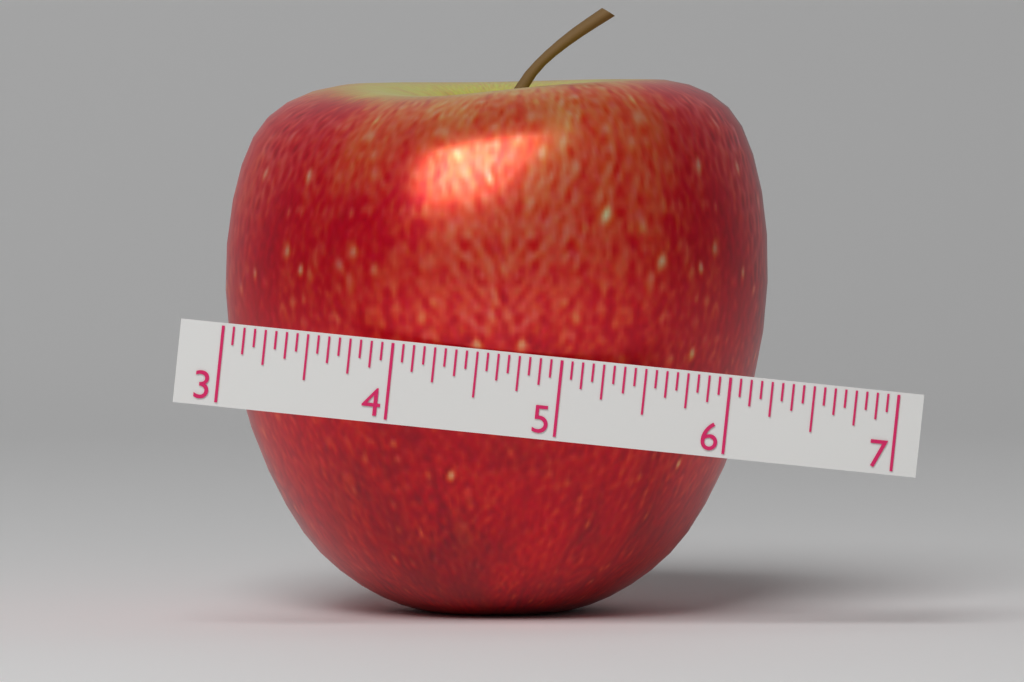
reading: 6.3125 (no unit)
